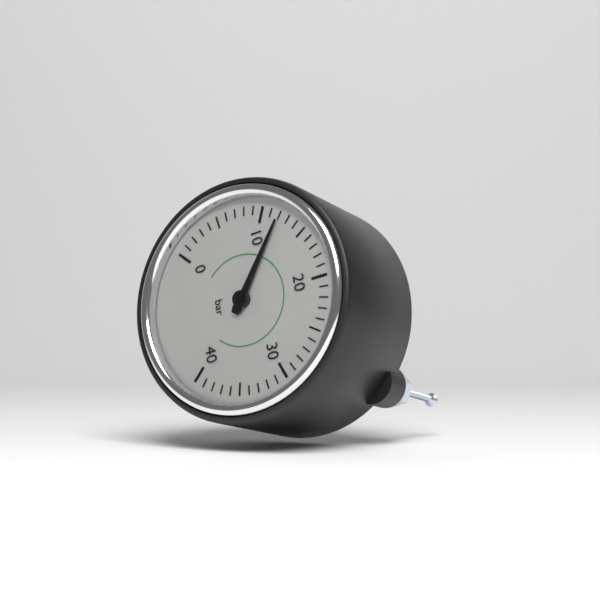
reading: 12 bar
